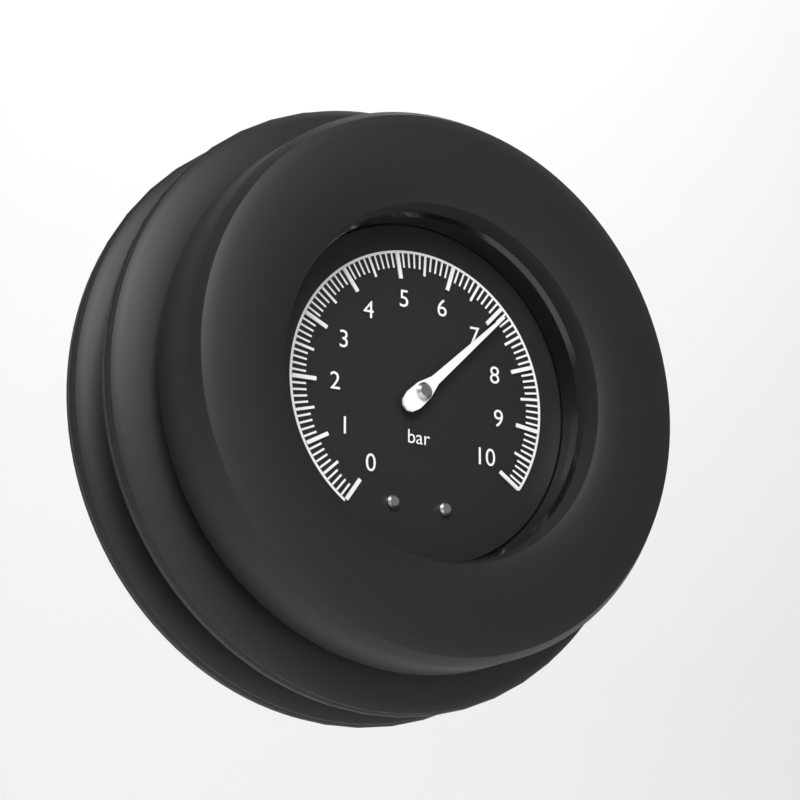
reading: 7.1 bar
